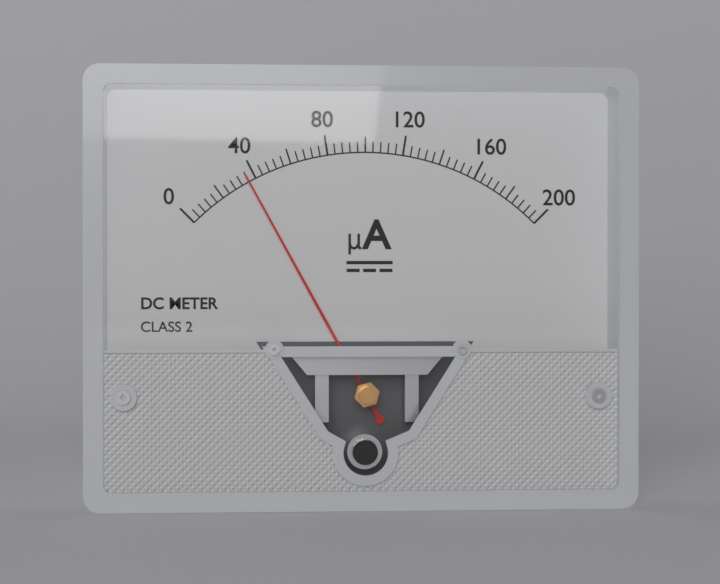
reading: 36 µA
